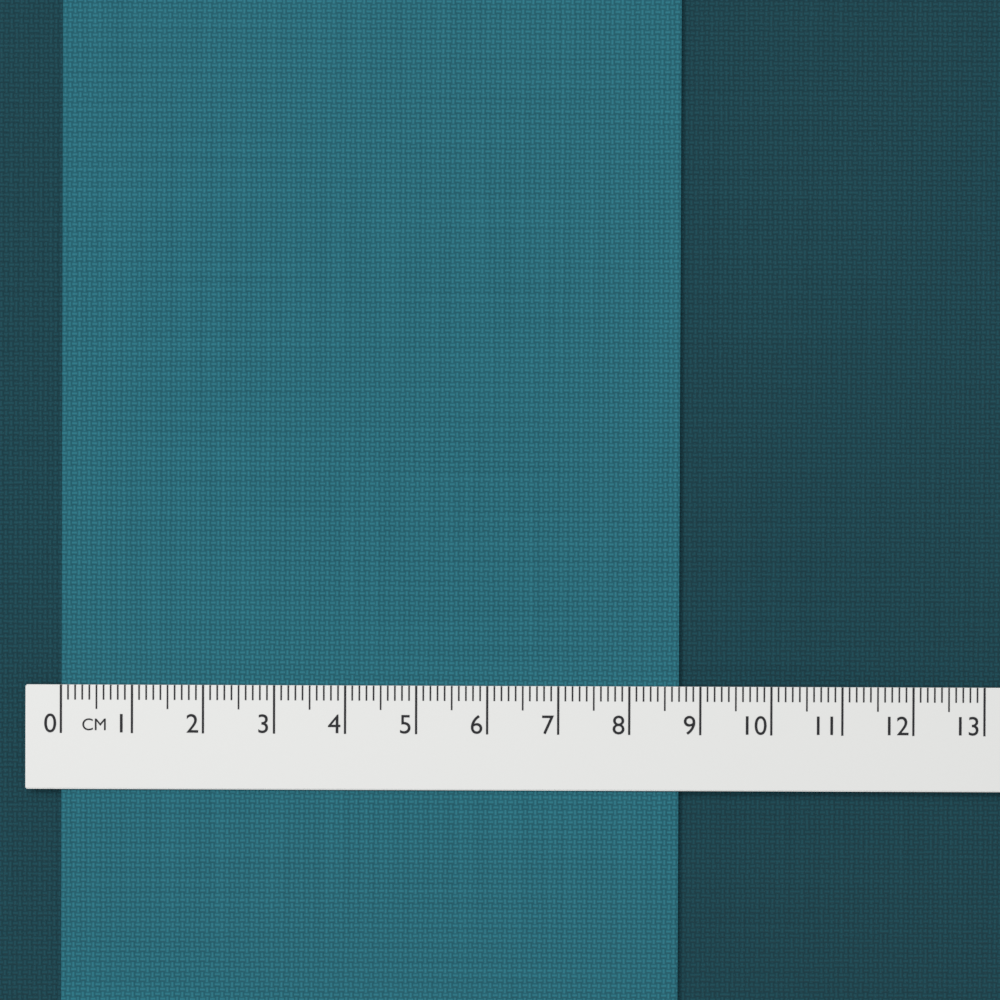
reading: 8.7 cm
